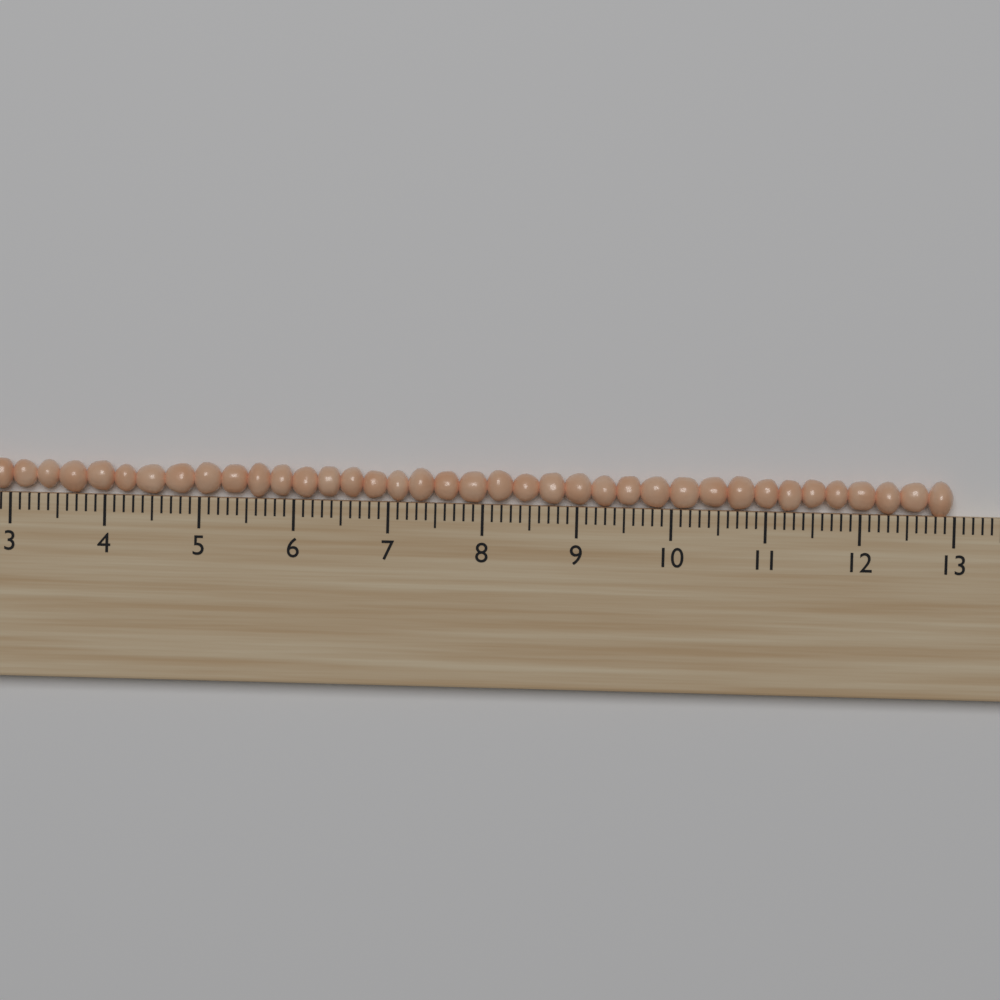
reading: 13.0 (no unit)
